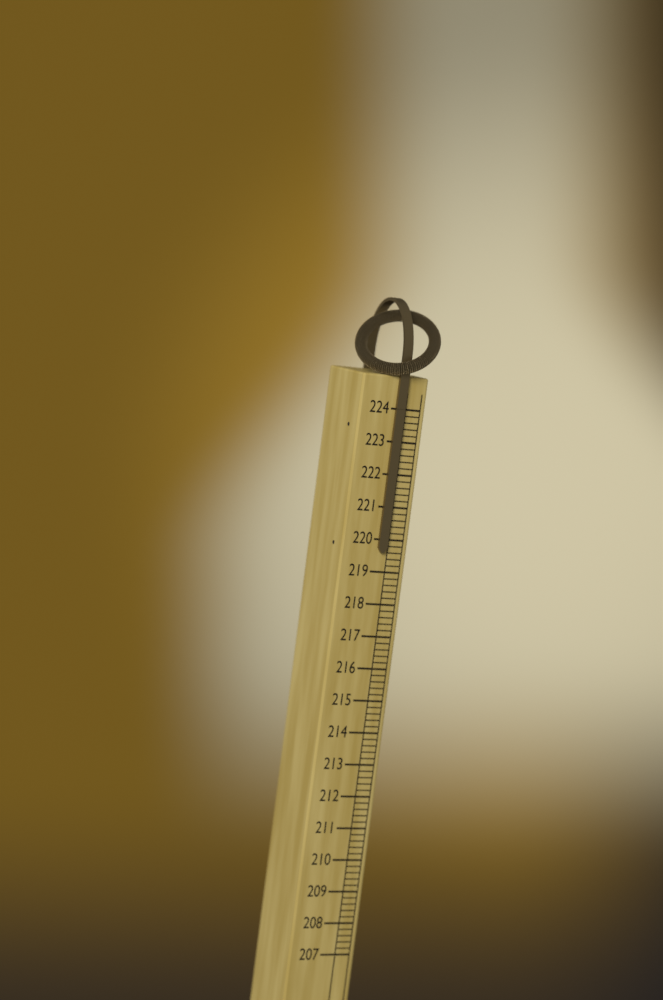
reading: 219.6 (no unit)
